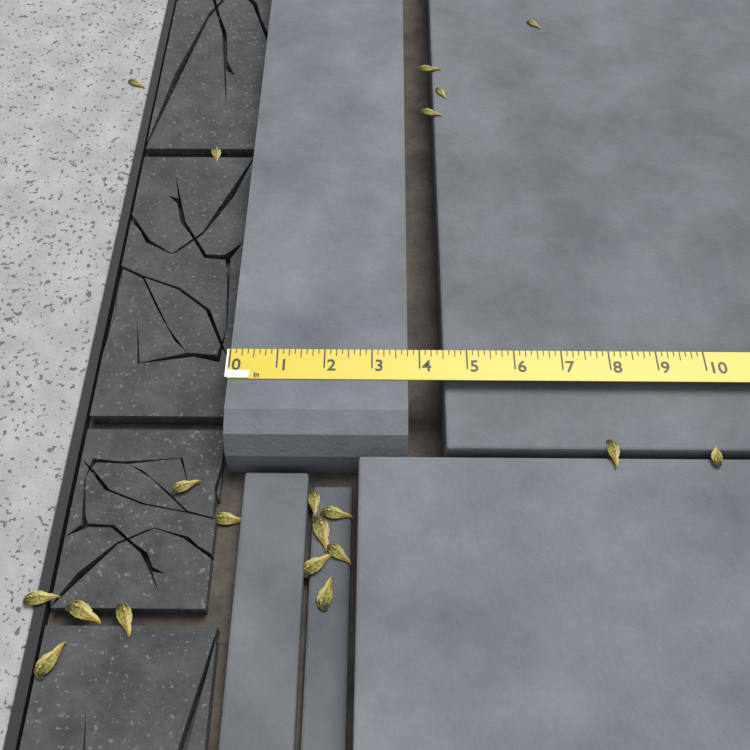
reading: 3.750 in
